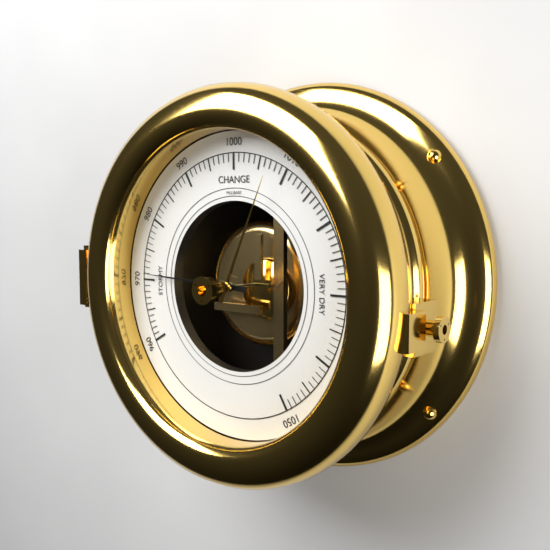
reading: 971 mbar
